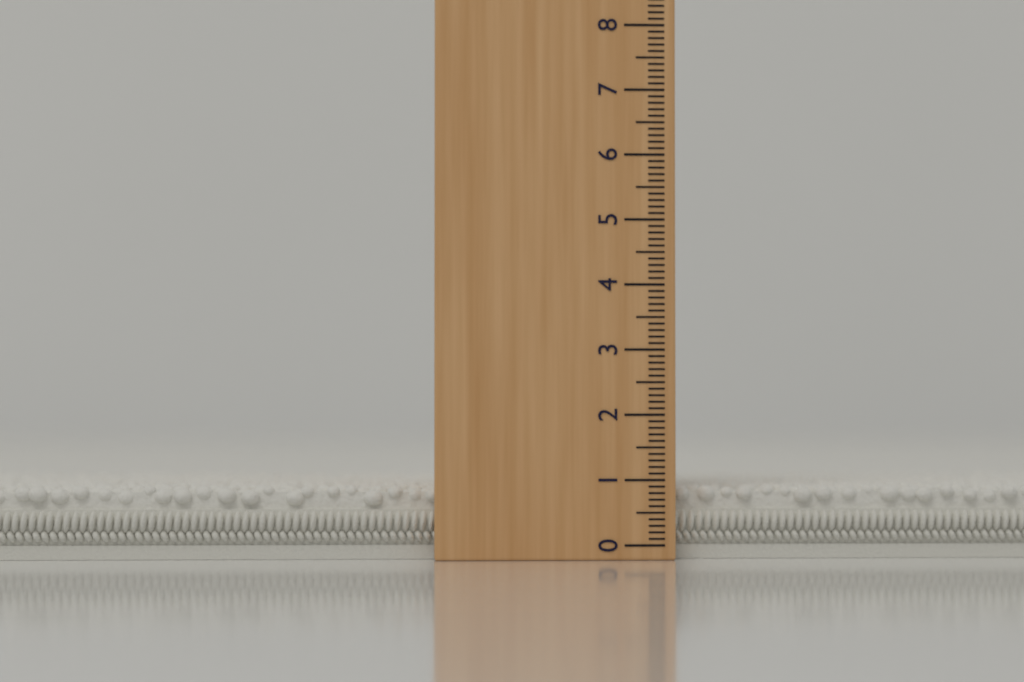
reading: 0.9 (no unit)
